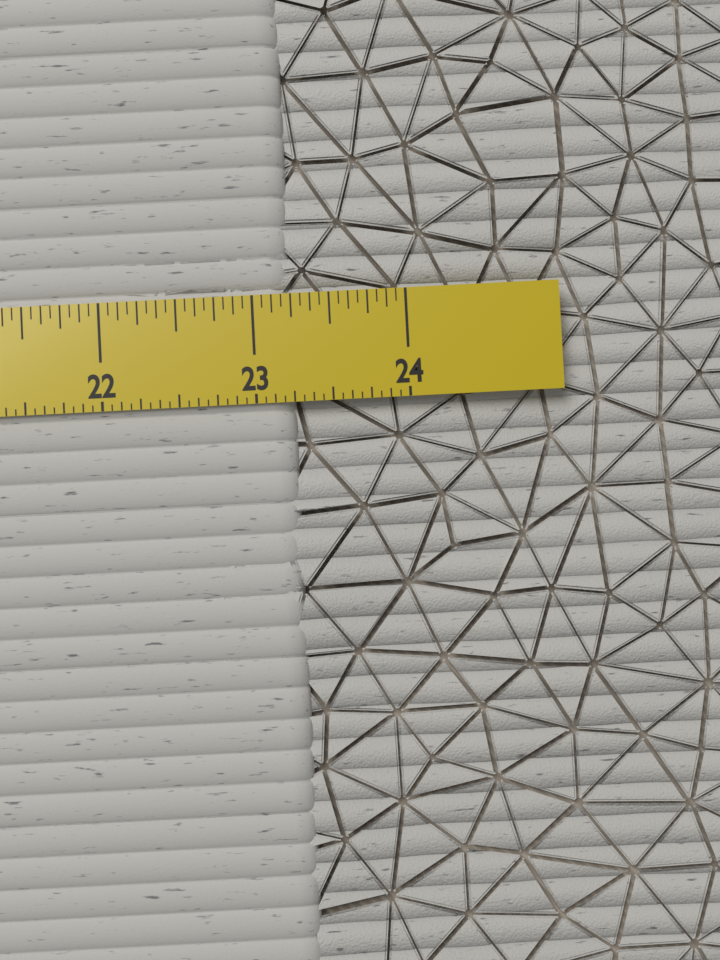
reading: 23.2500 in
